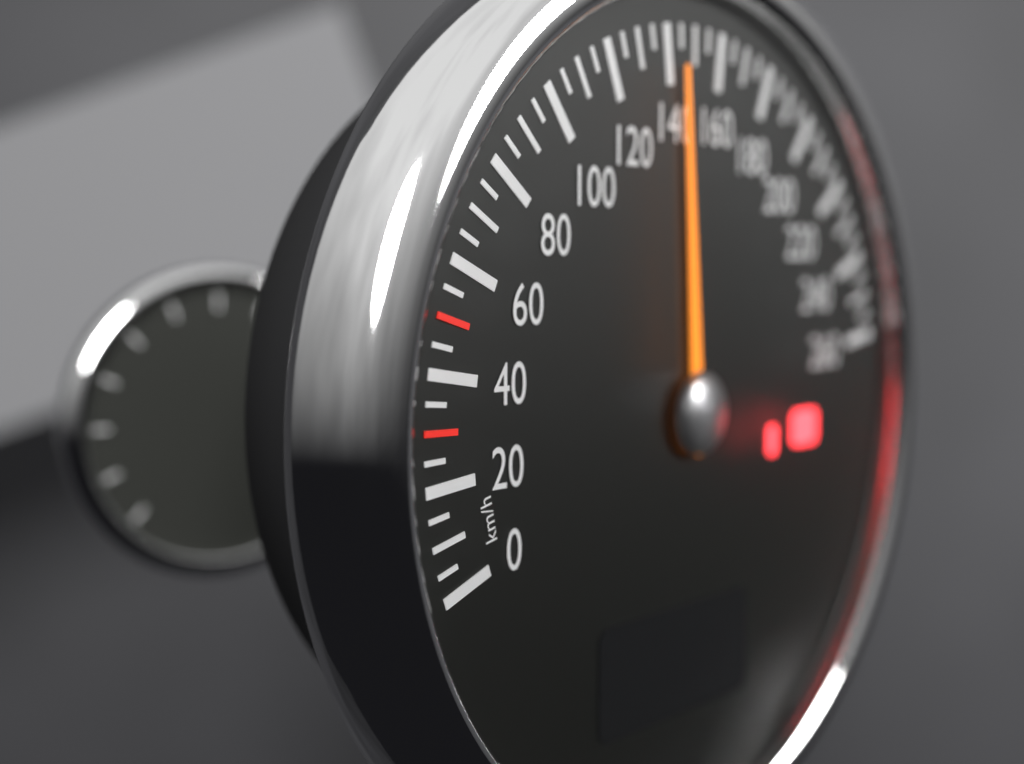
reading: 145 km/h
